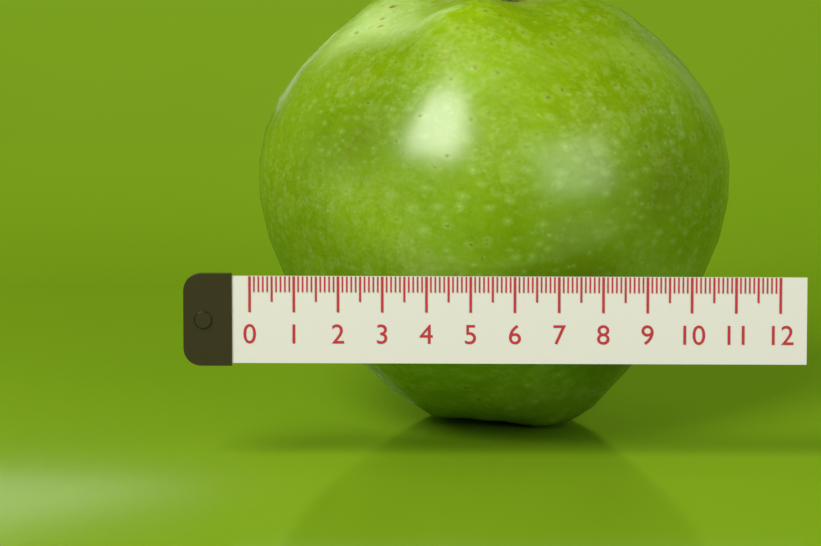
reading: 11.0 (no unit)
